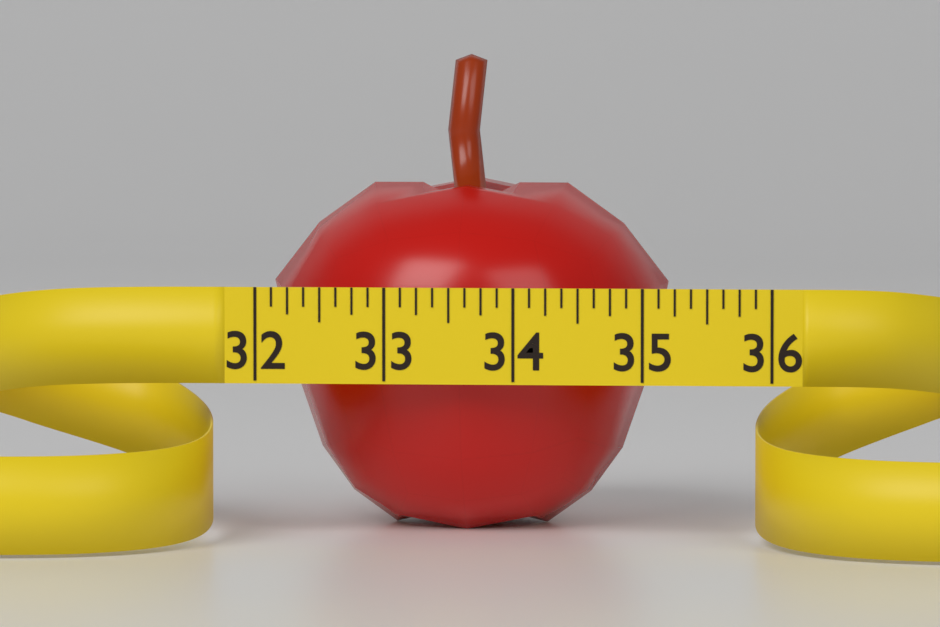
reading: 35.125 (no unit)
